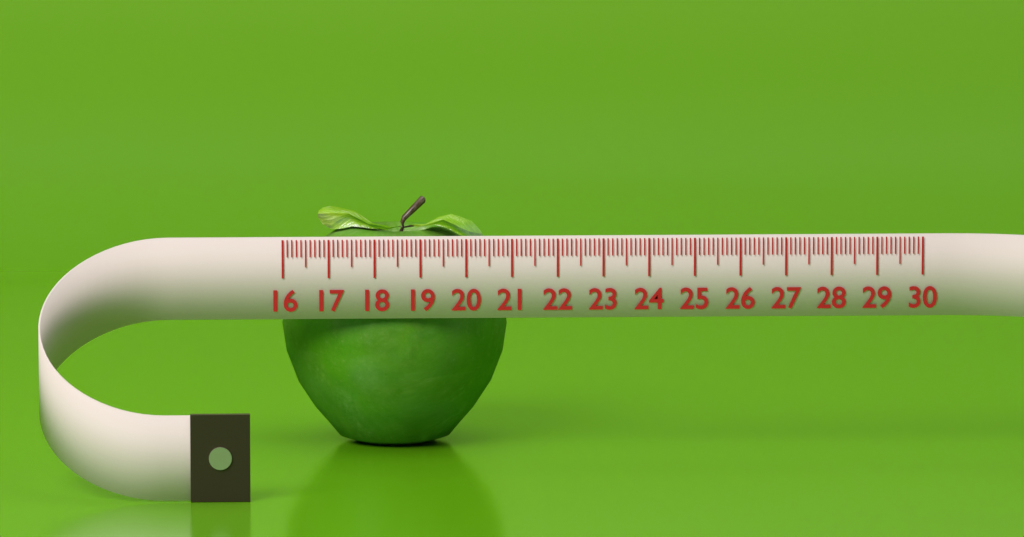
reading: 21.0 (no unit)
